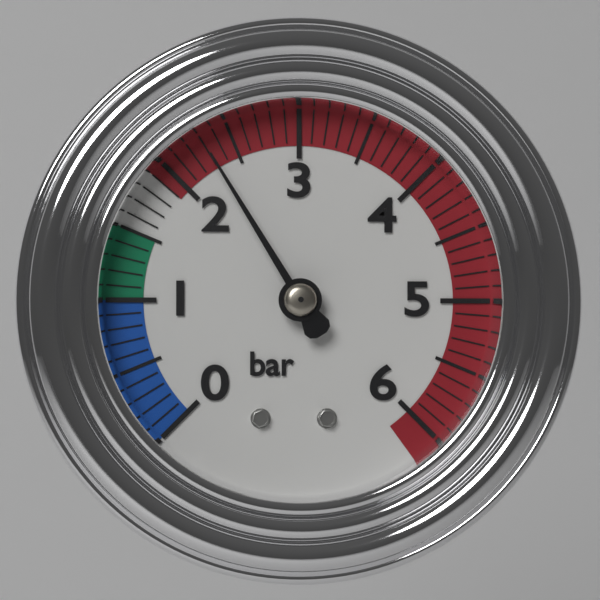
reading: 2.3 bar
